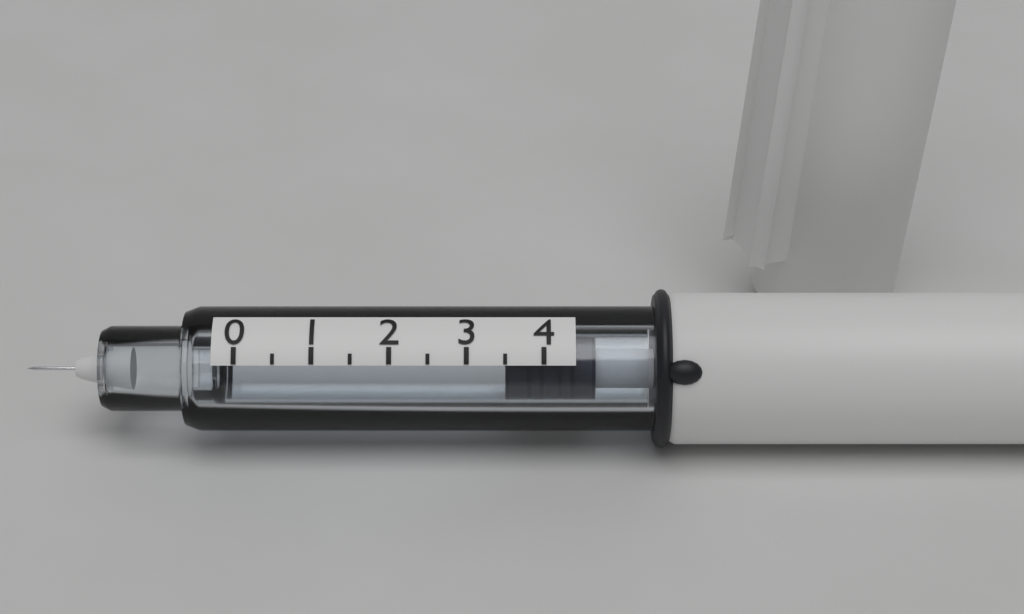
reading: 3.5 (no unit)
